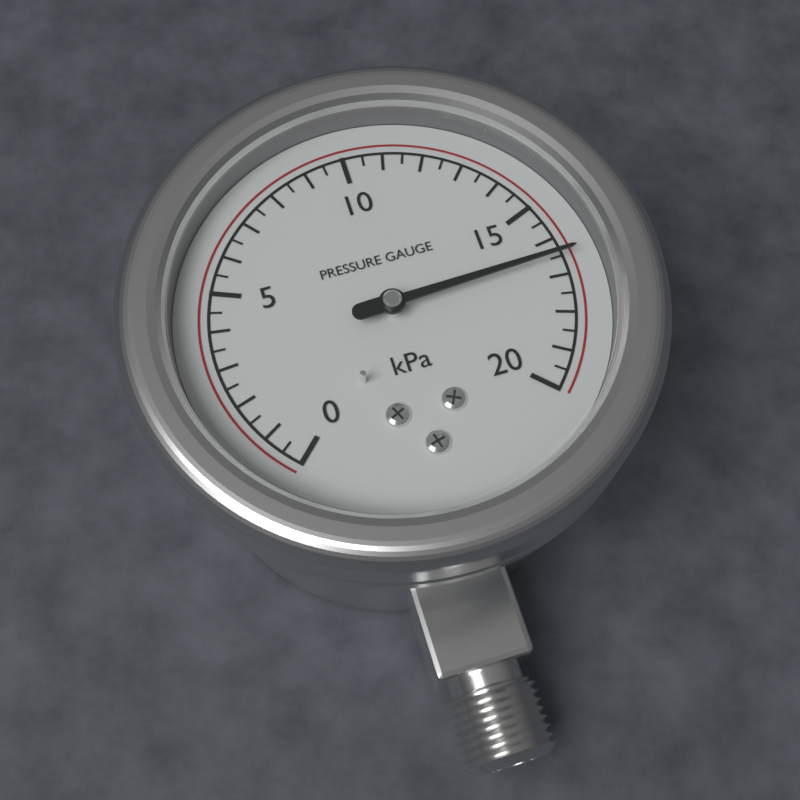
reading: 16.5 kPa
